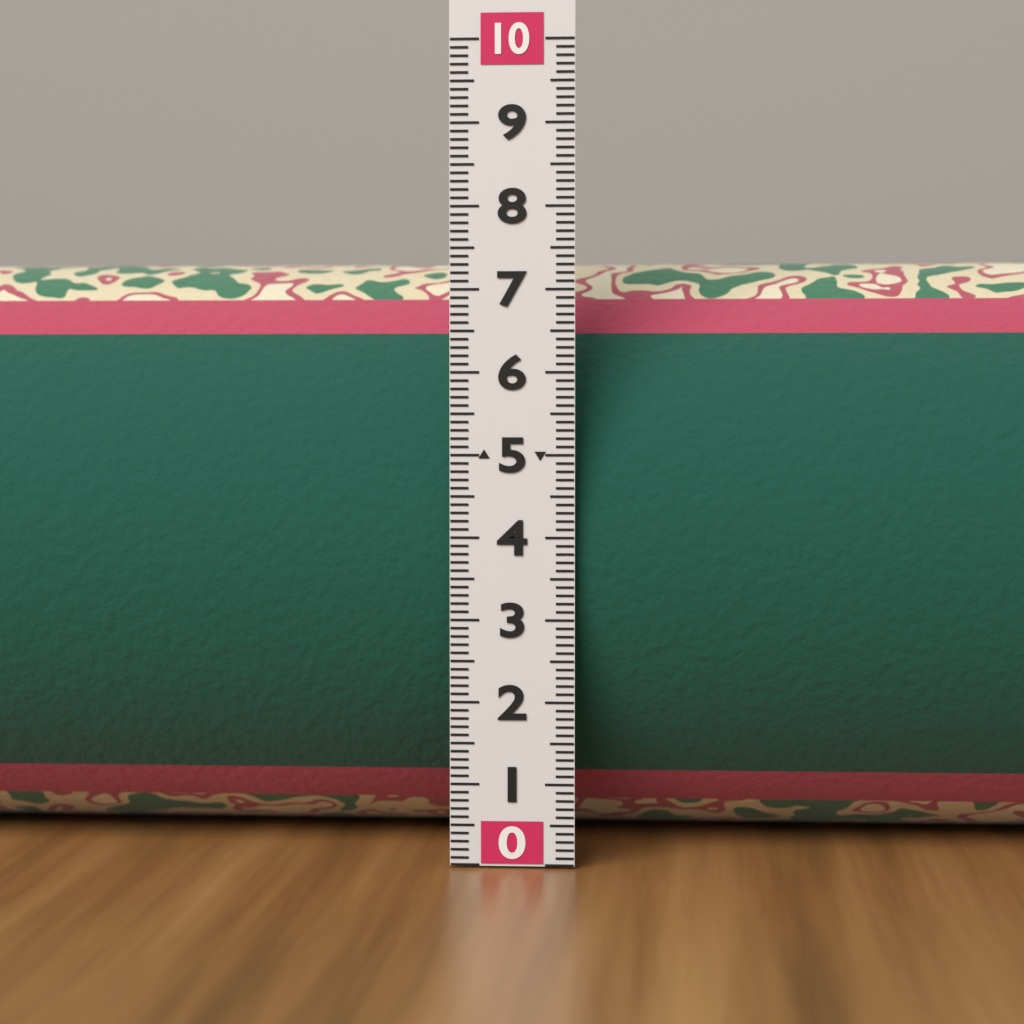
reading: 7.5 (no unit)
